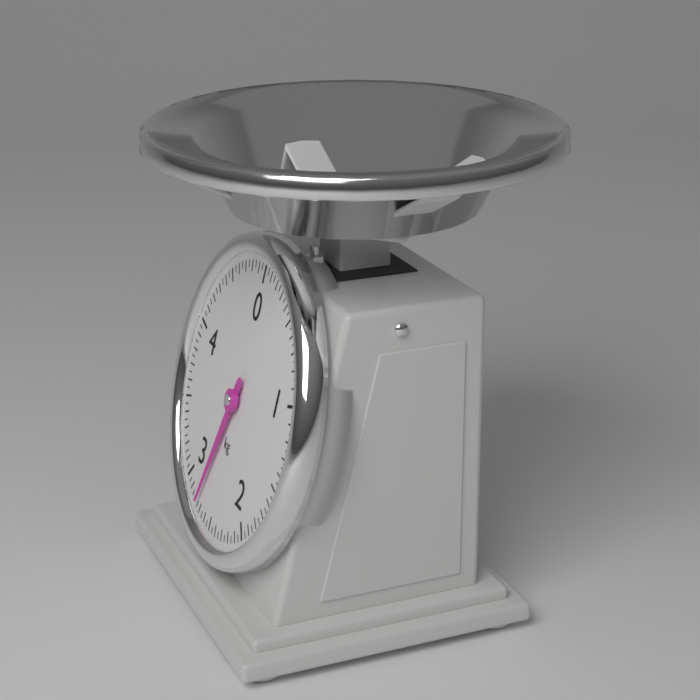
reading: 2.75 kg
